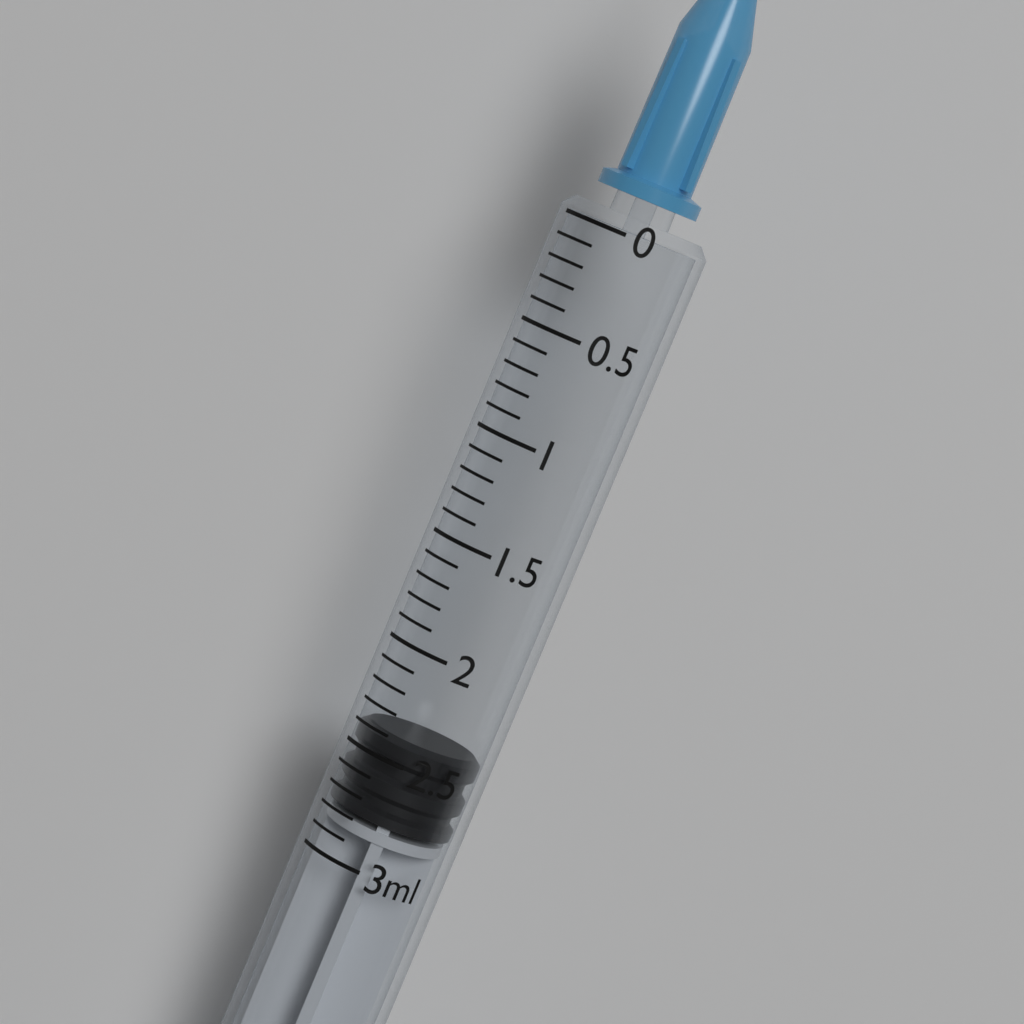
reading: 2.4 ml
